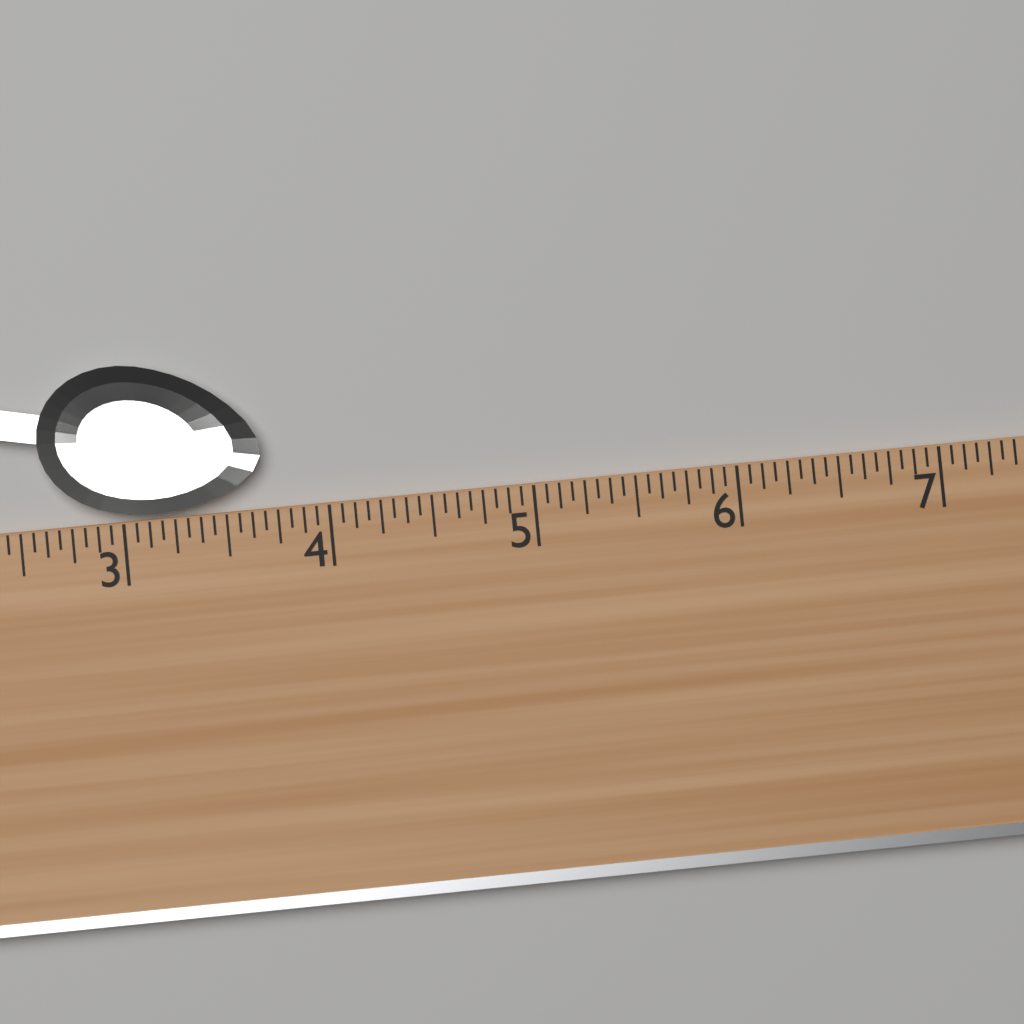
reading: 3.6875 (no unit)
